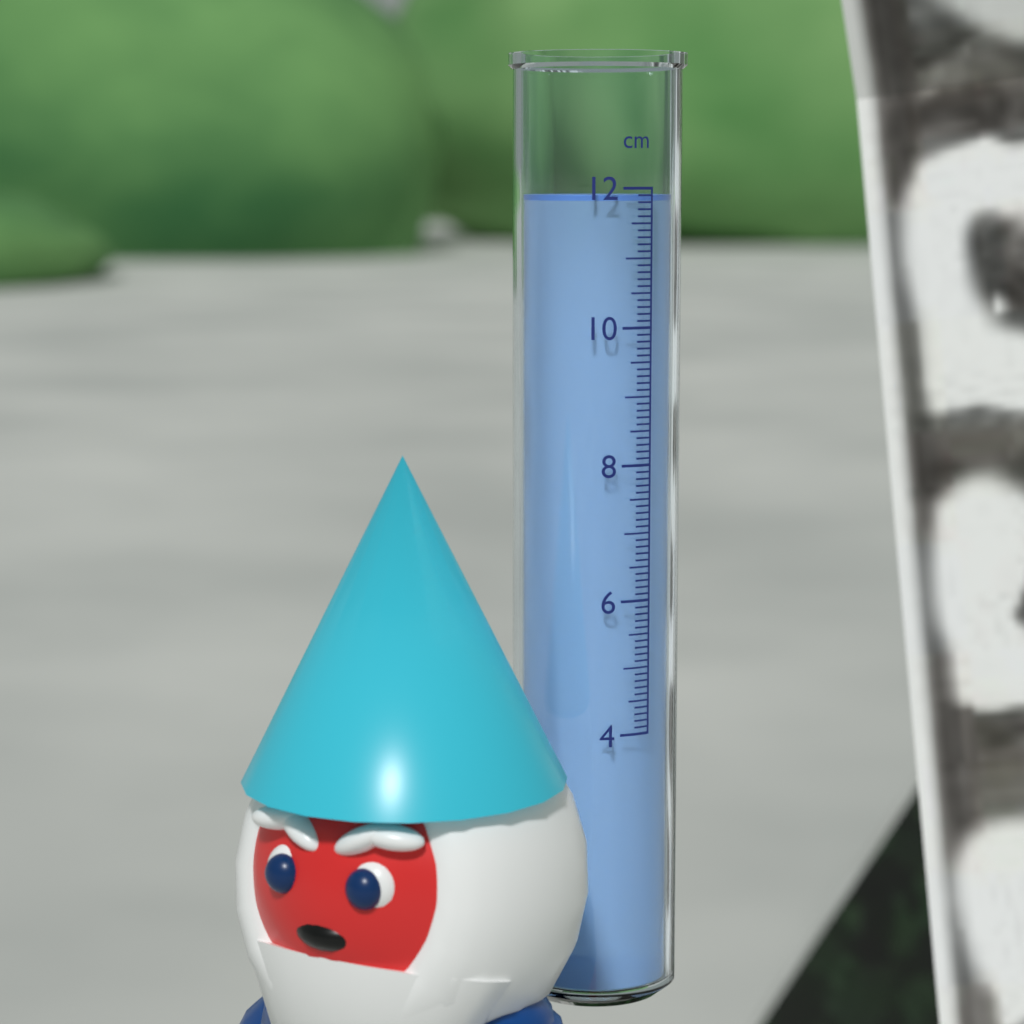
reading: 11.9 cm
